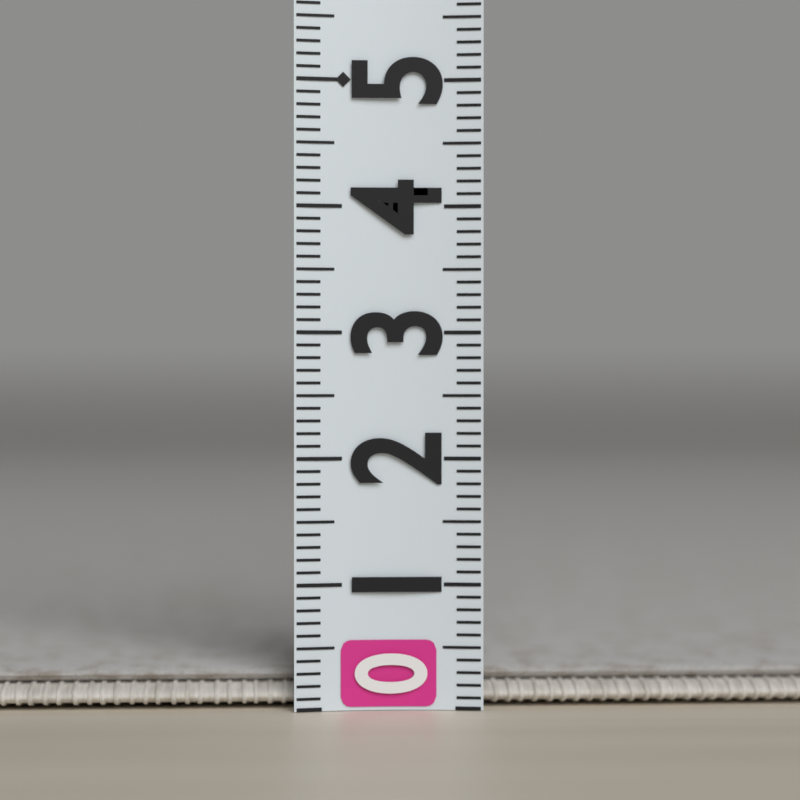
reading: 0.3 (no unit)
